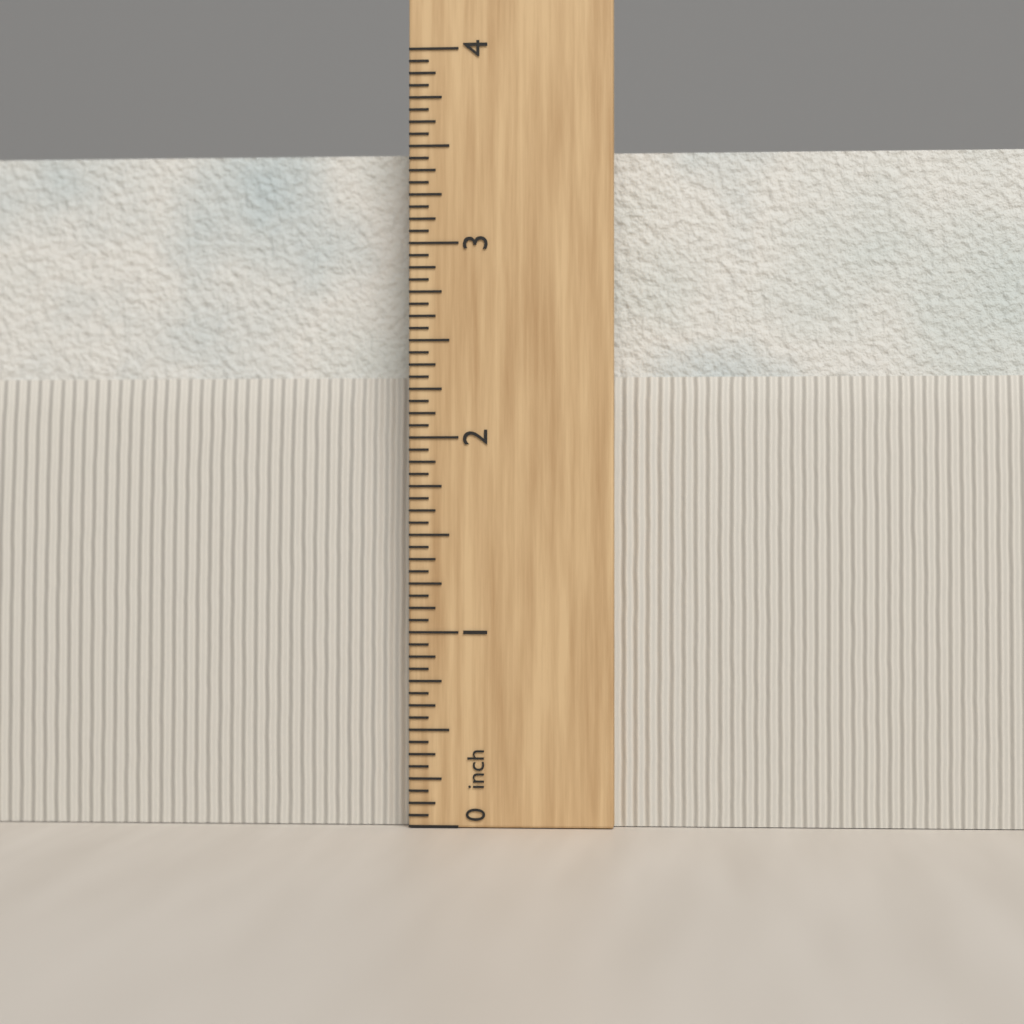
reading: 3.5000 in
